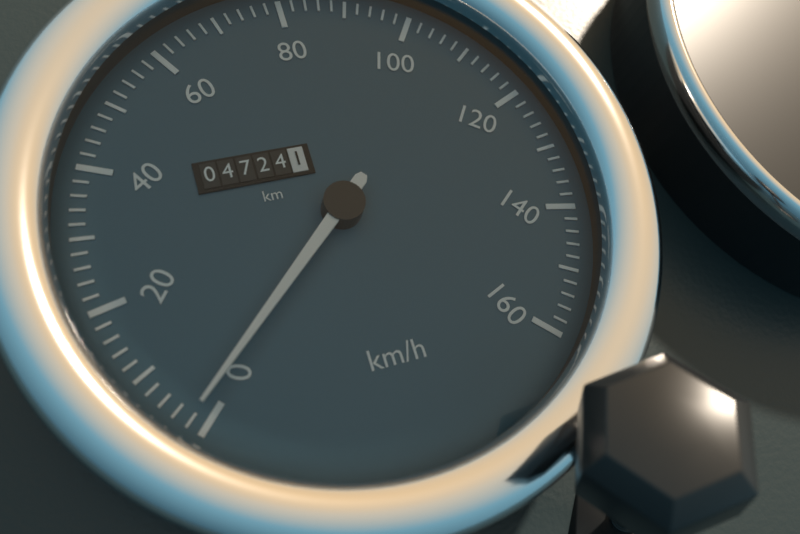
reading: 2 km/h
